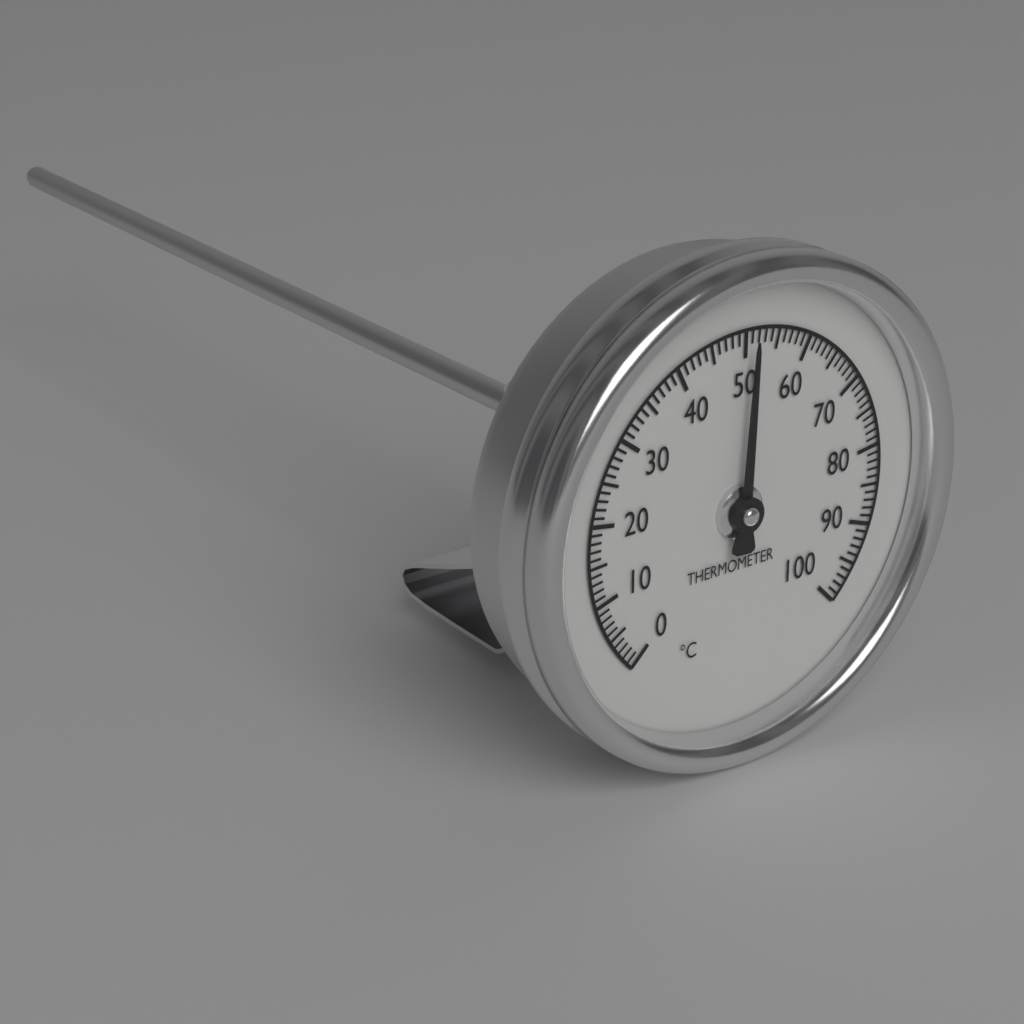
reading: 51 °C
